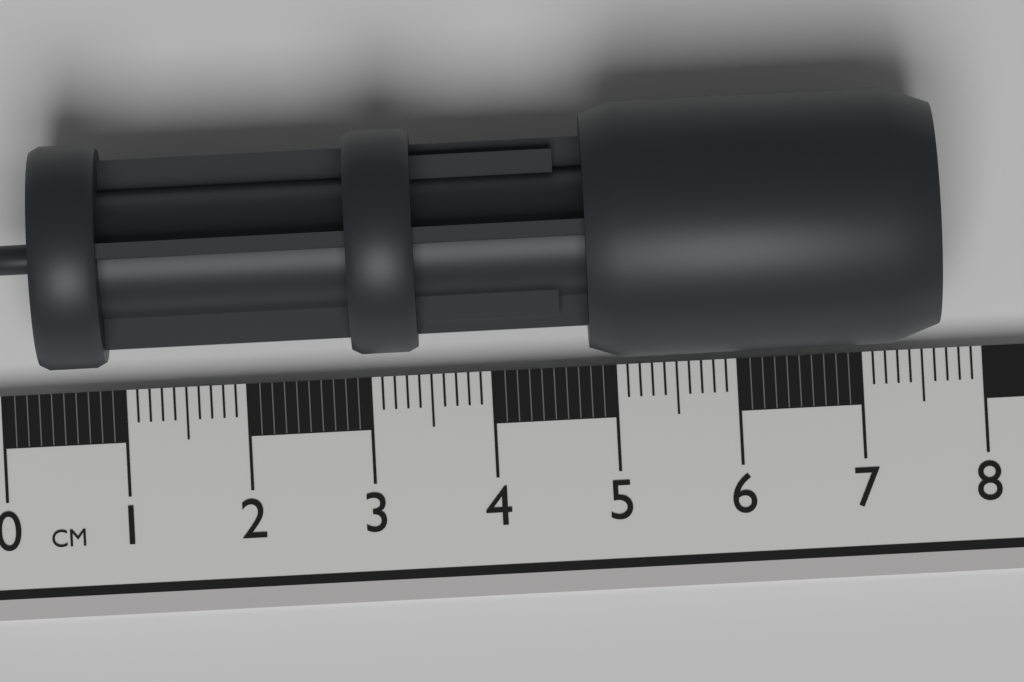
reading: 7.6 cm
